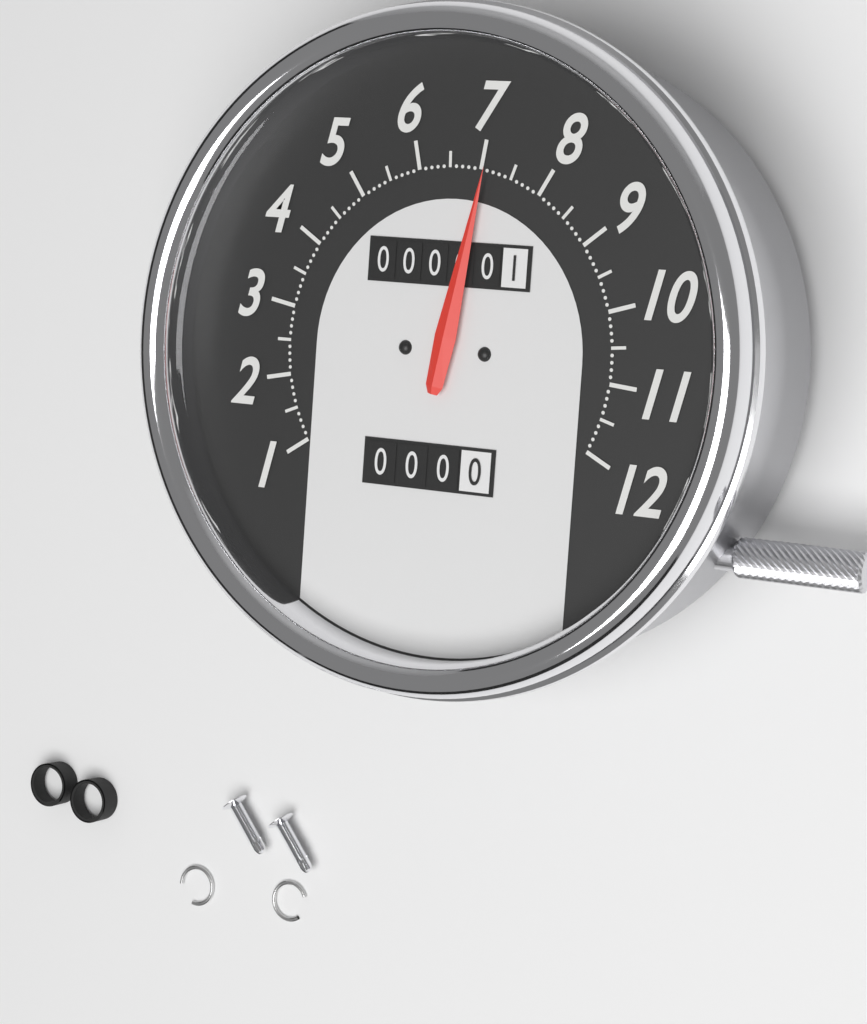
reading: 7.1 (no unit)
